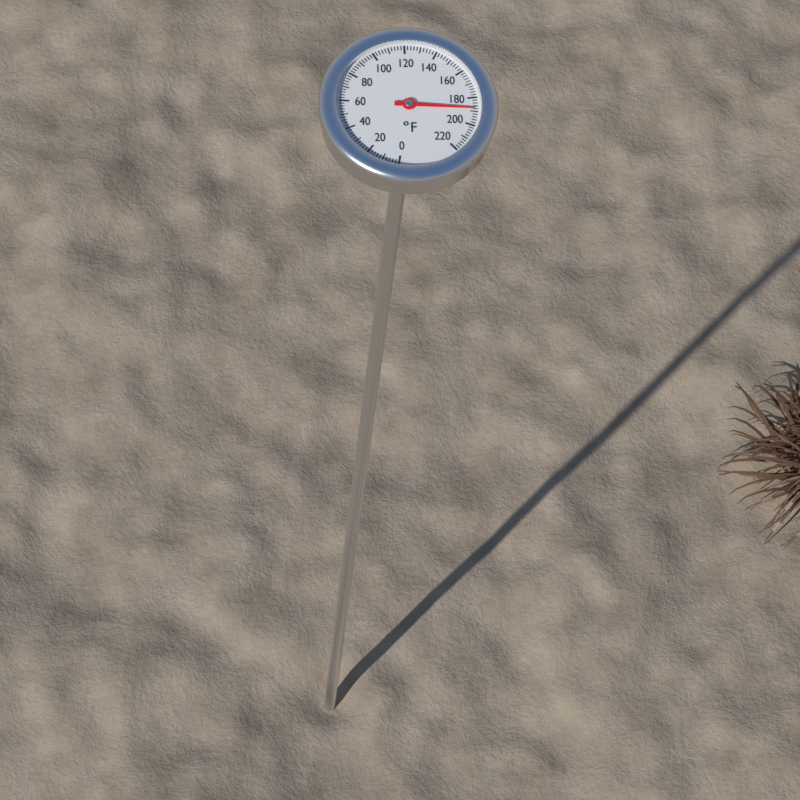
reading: 188 °F
